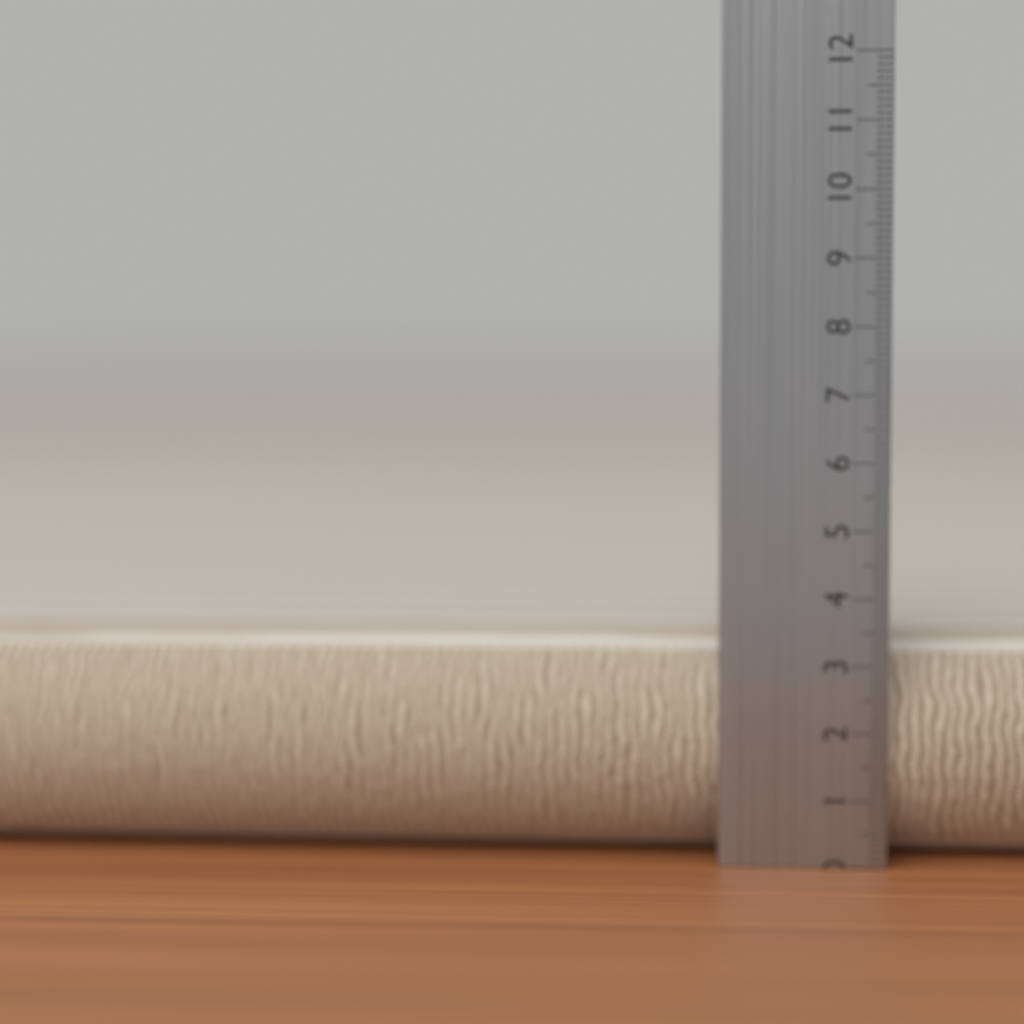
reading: 3.4 cm
